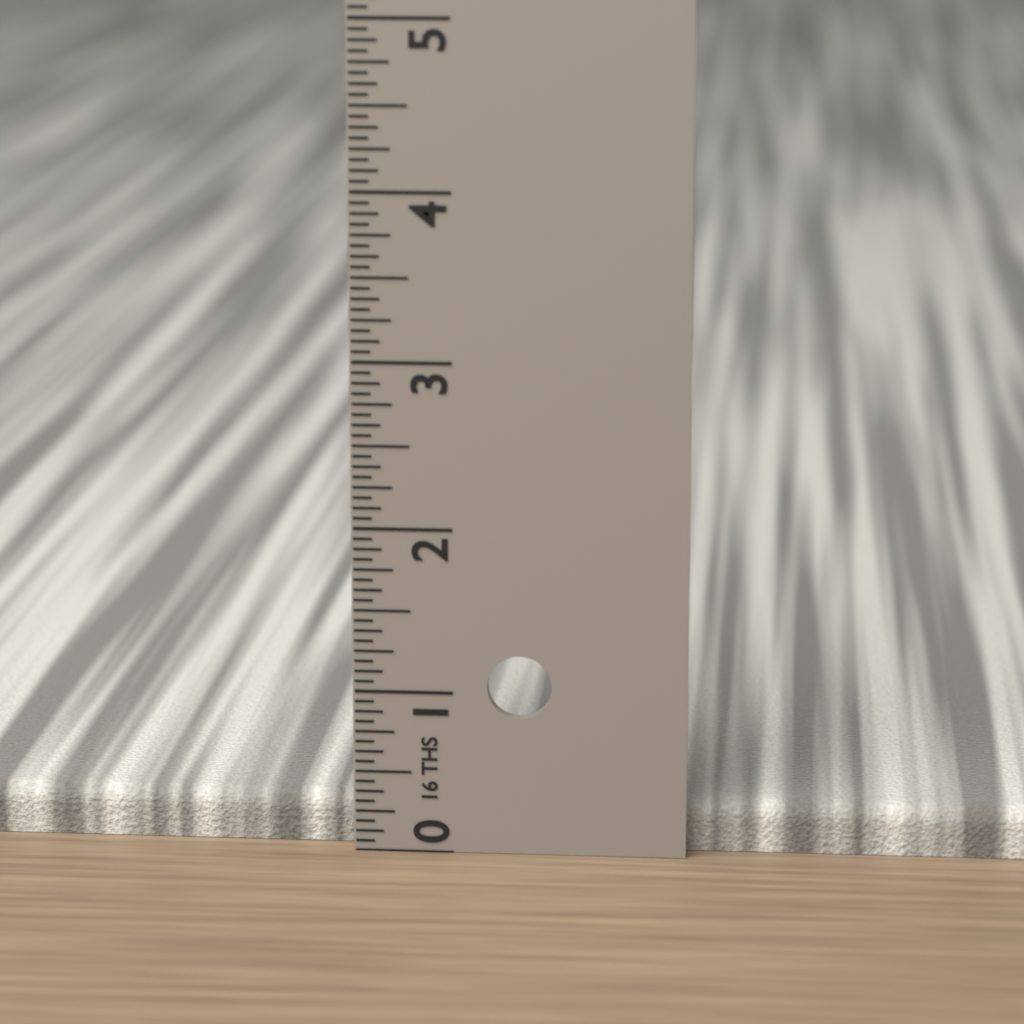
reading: 0.3125 in
